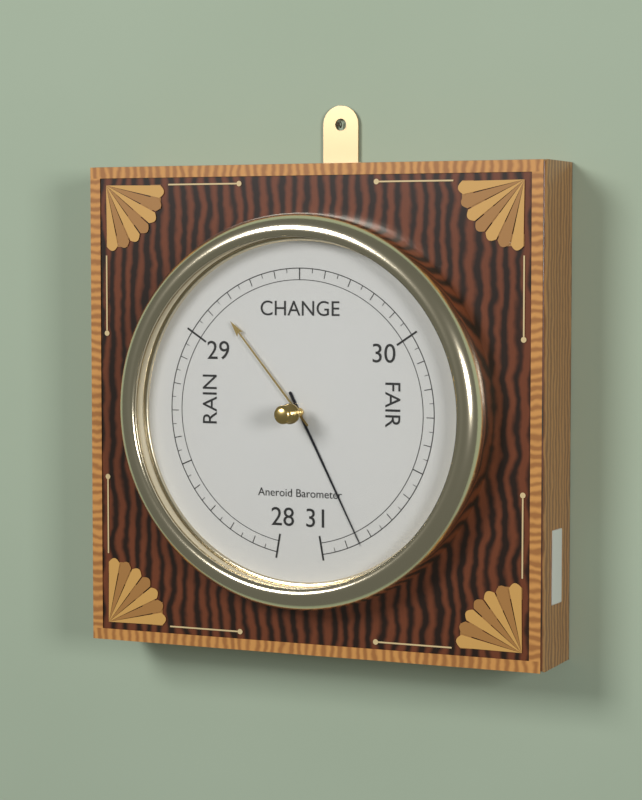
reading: 30.85 inHg
